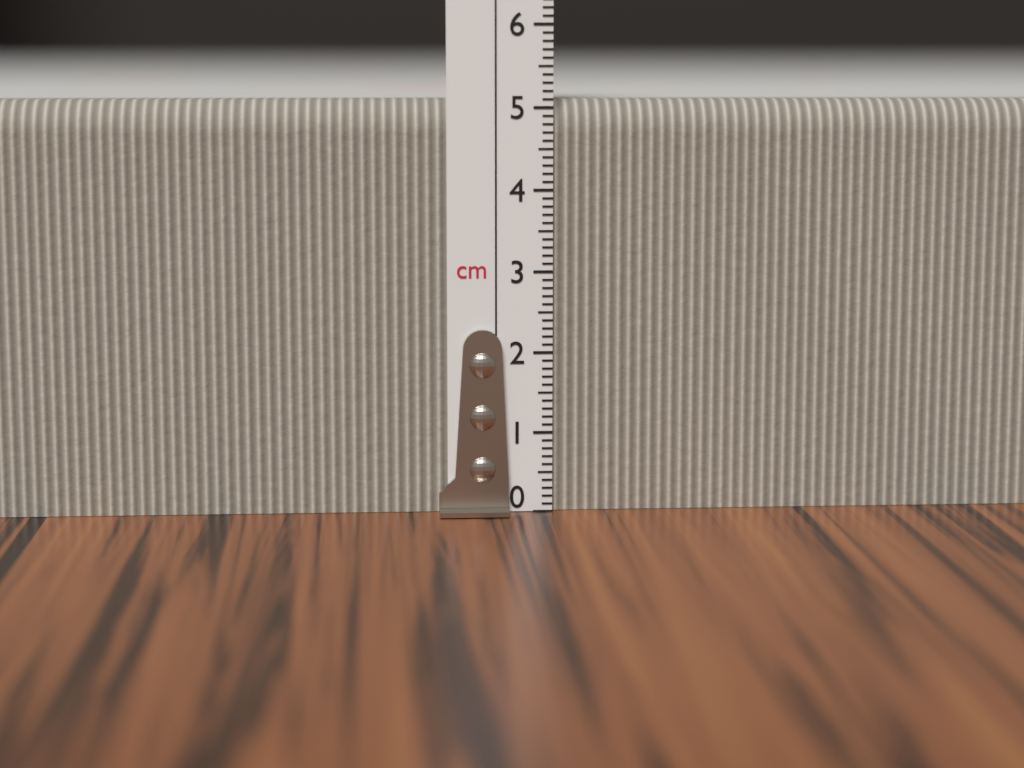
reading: 5.1 cm
